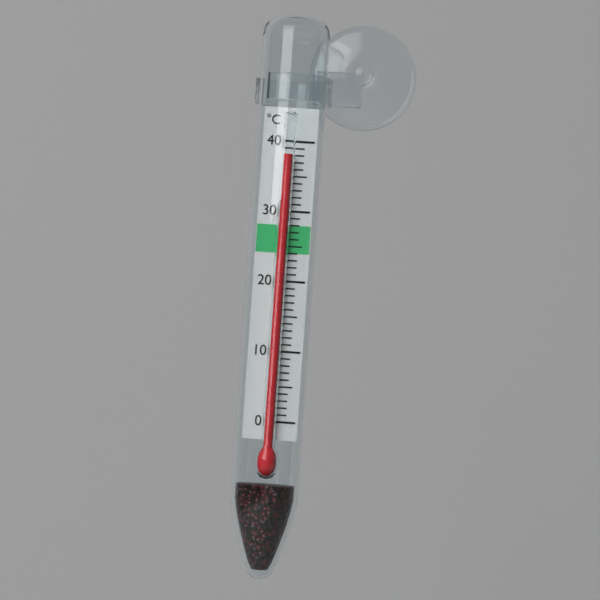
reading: 38 °C
